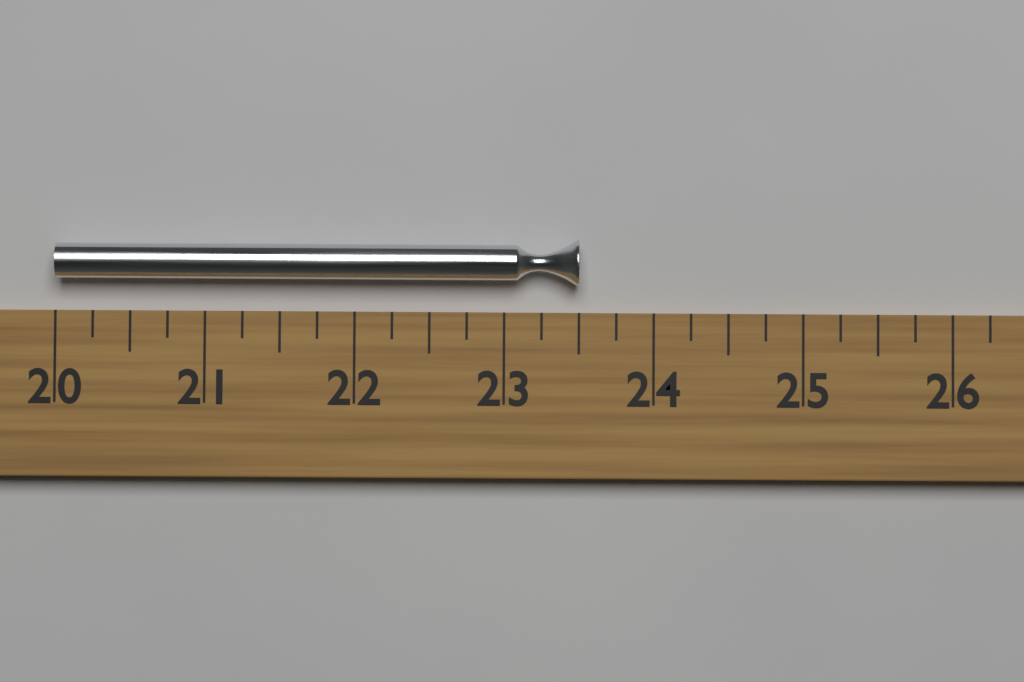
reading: 23.50 (no unit)
